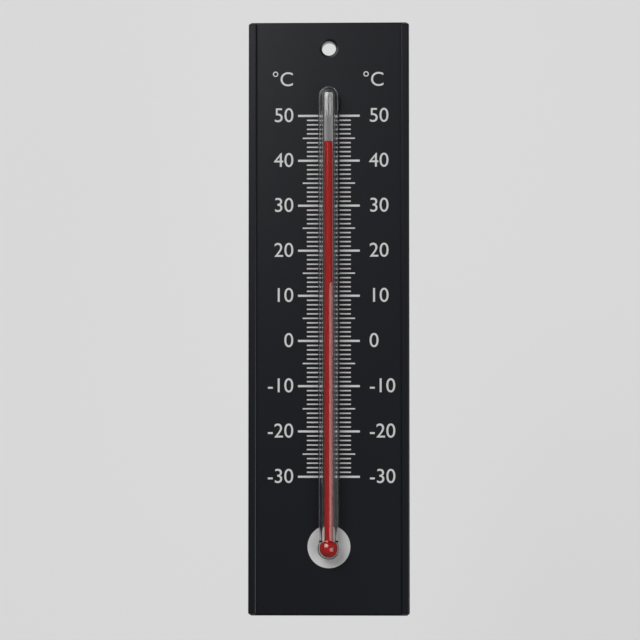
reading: 44 °C
